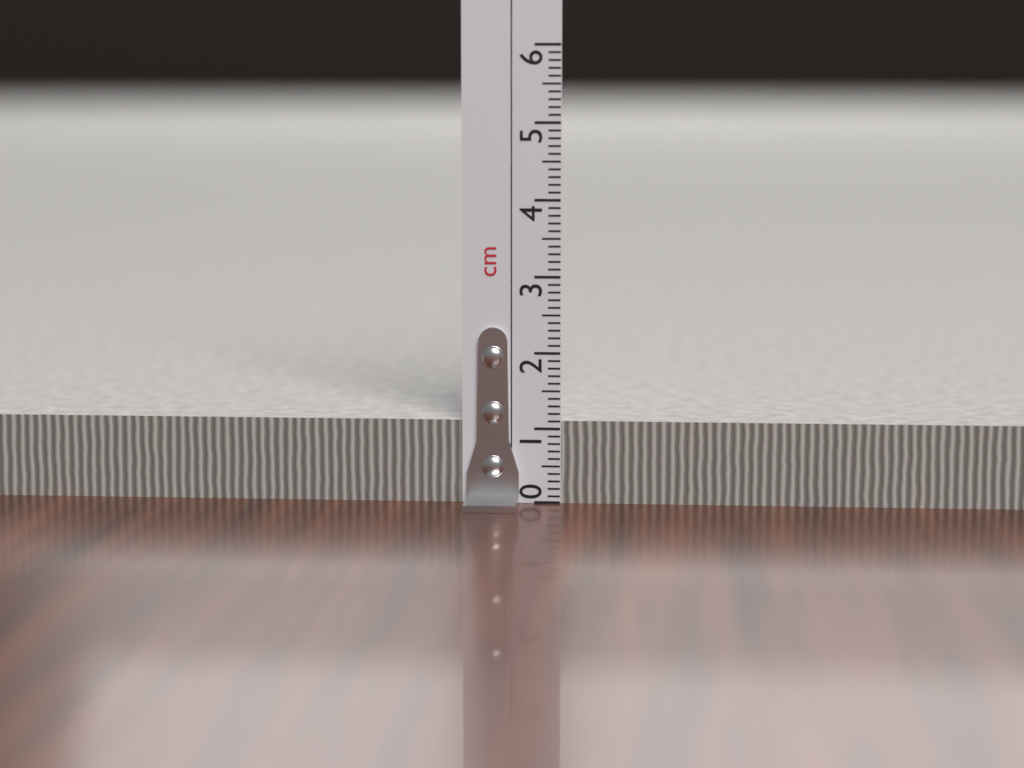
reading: 1.1 cm
